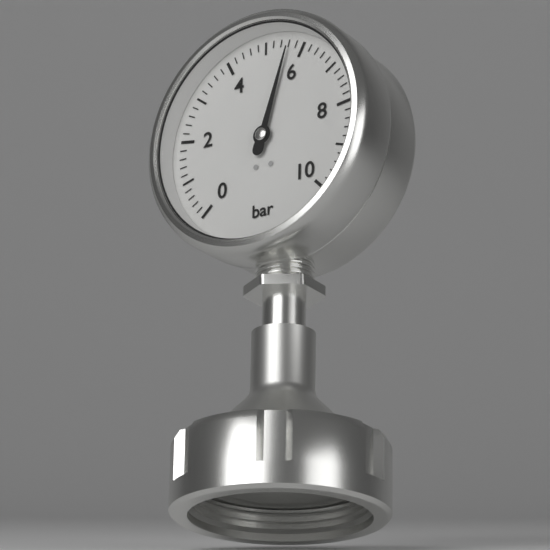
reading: 5.6 bar
